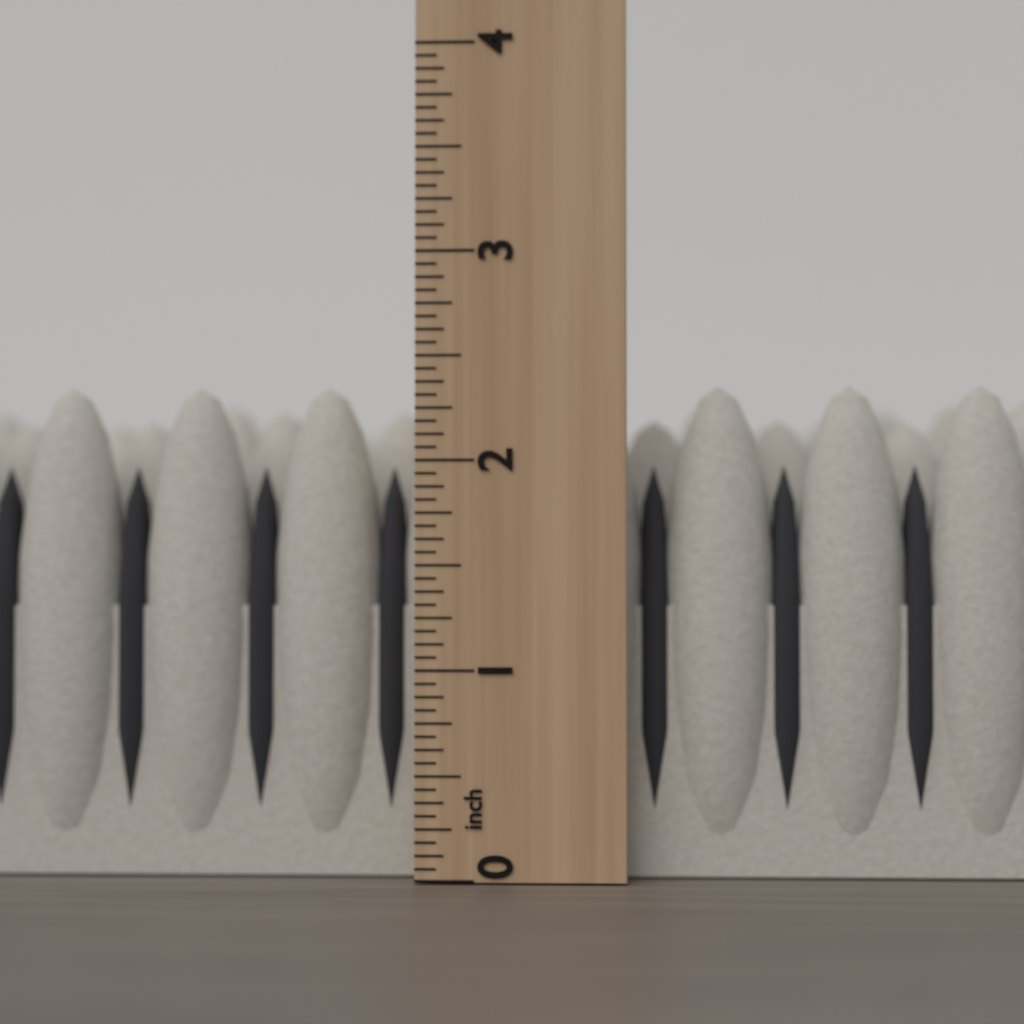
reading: 2.3750 inch
